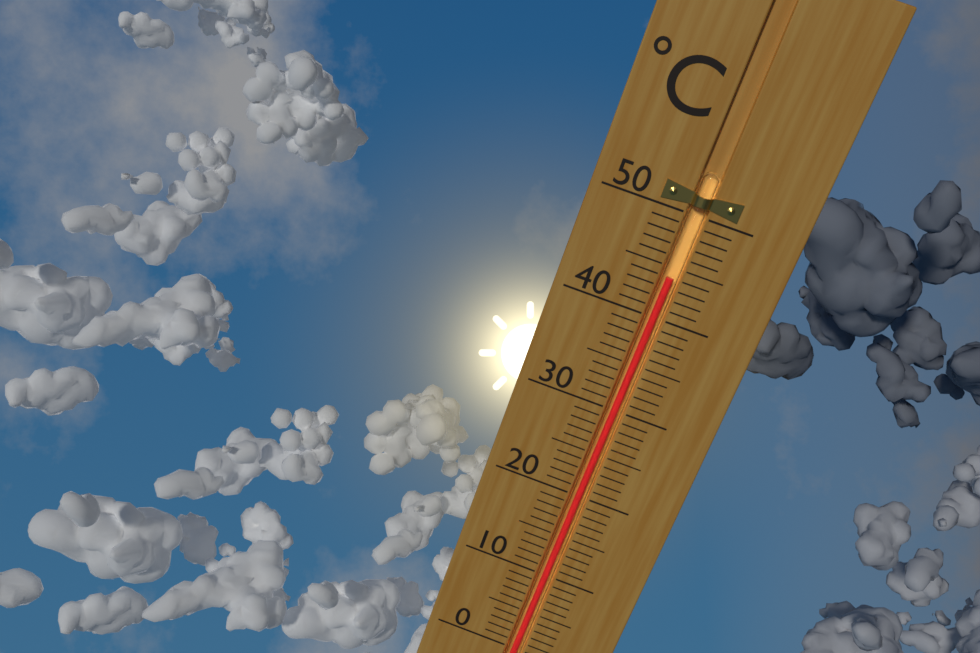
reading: 44 °C
